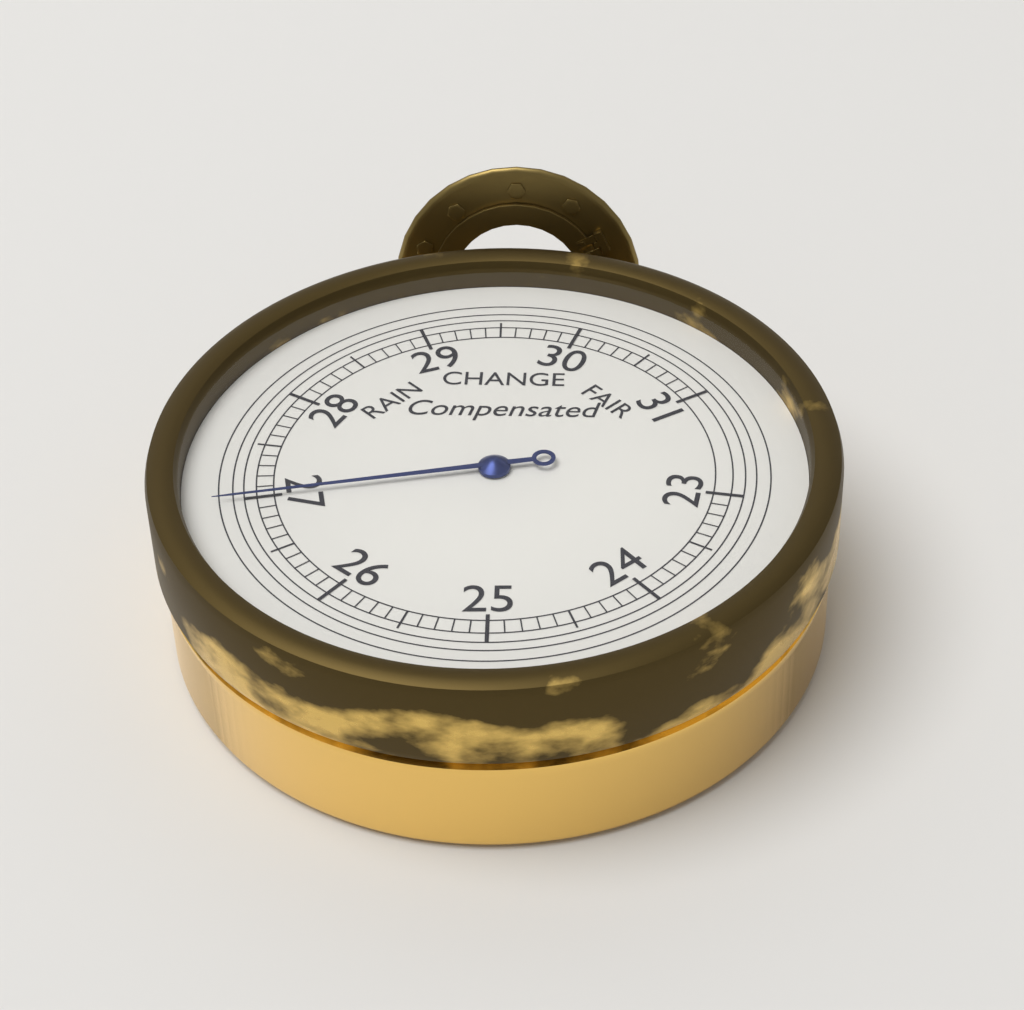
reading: 27.0 inHg
